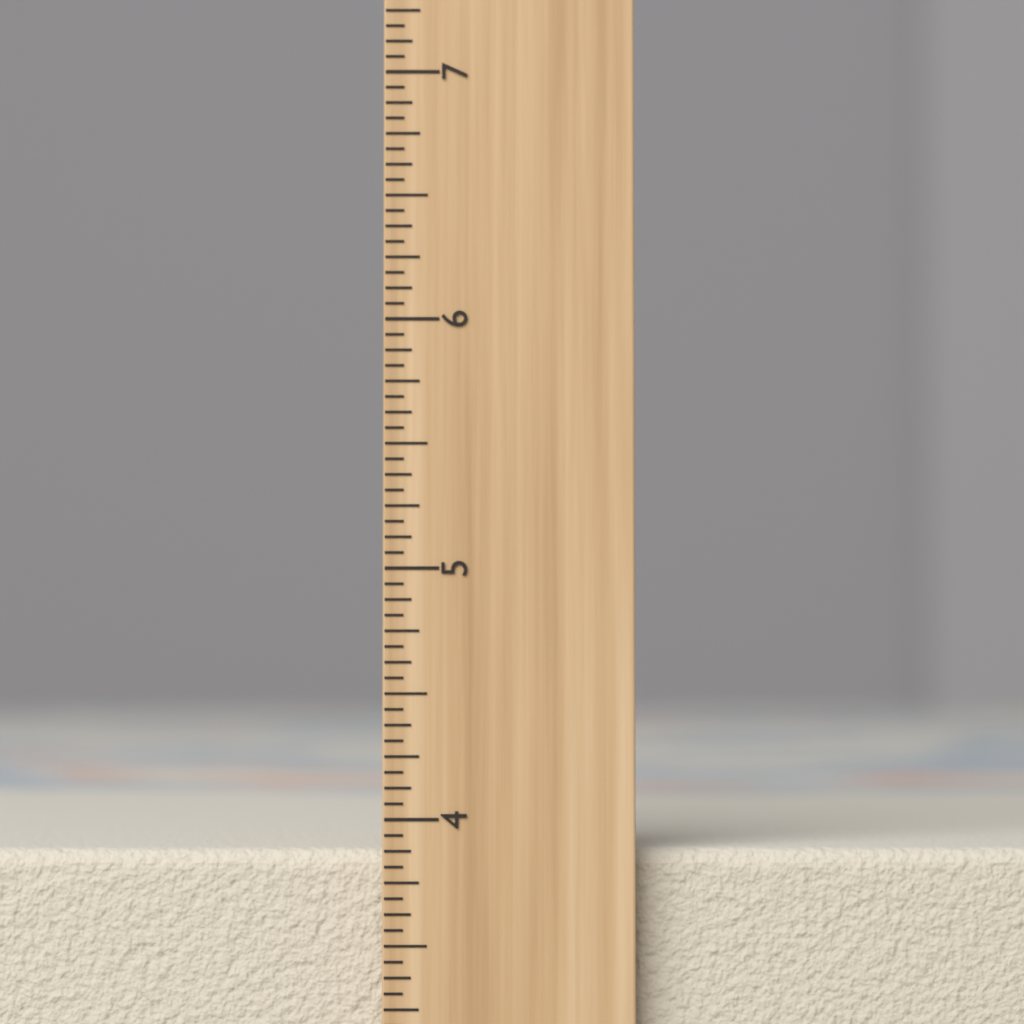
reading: 3.8750 inch
